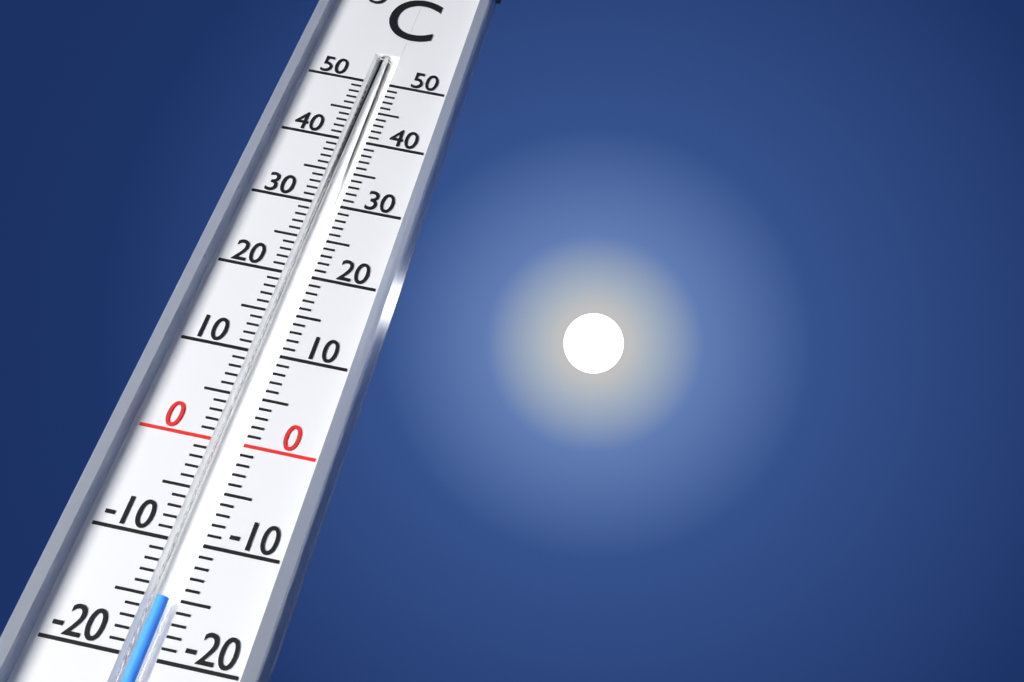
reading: -15 °C
